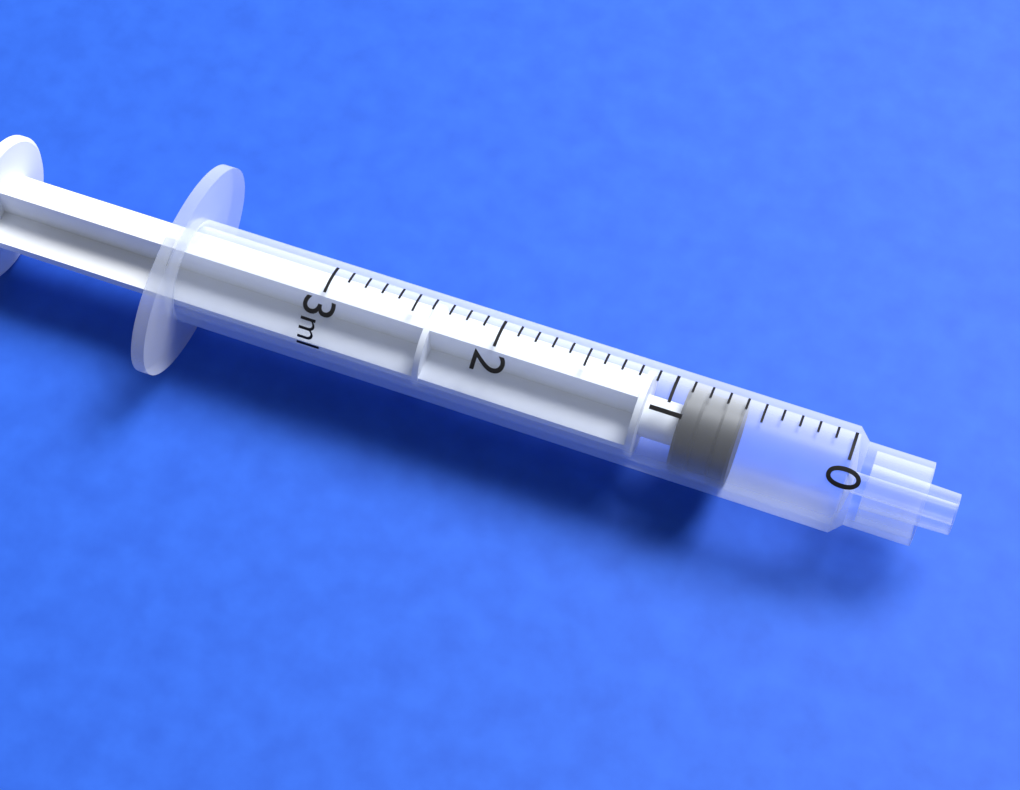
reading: 0.6 ml
